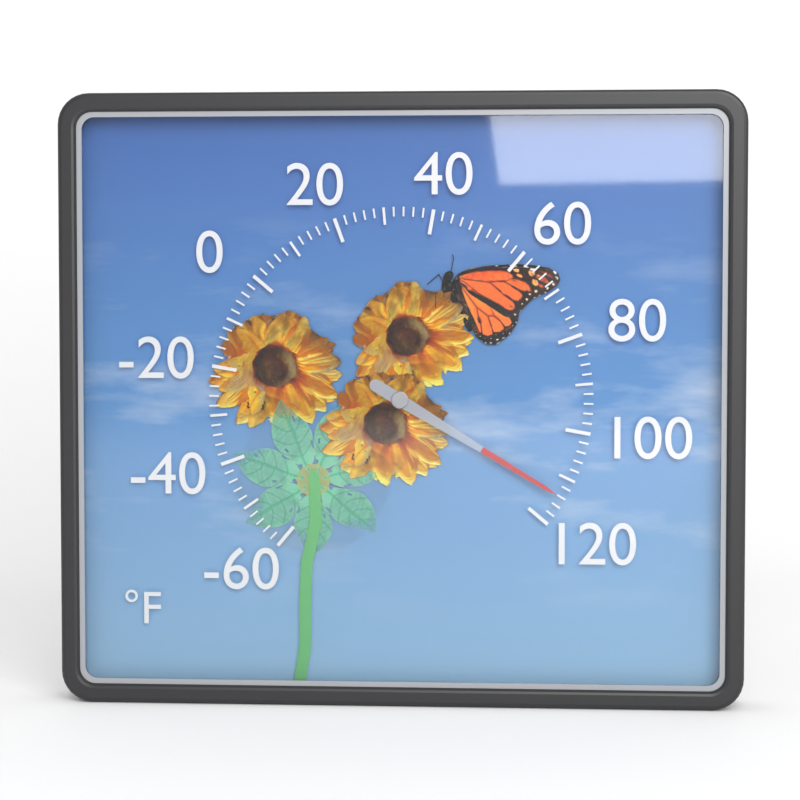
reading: 114 °F
